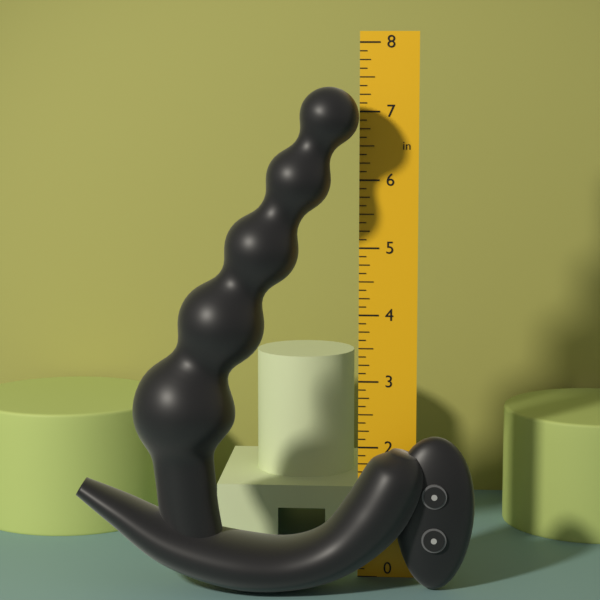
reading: 7.375 in
